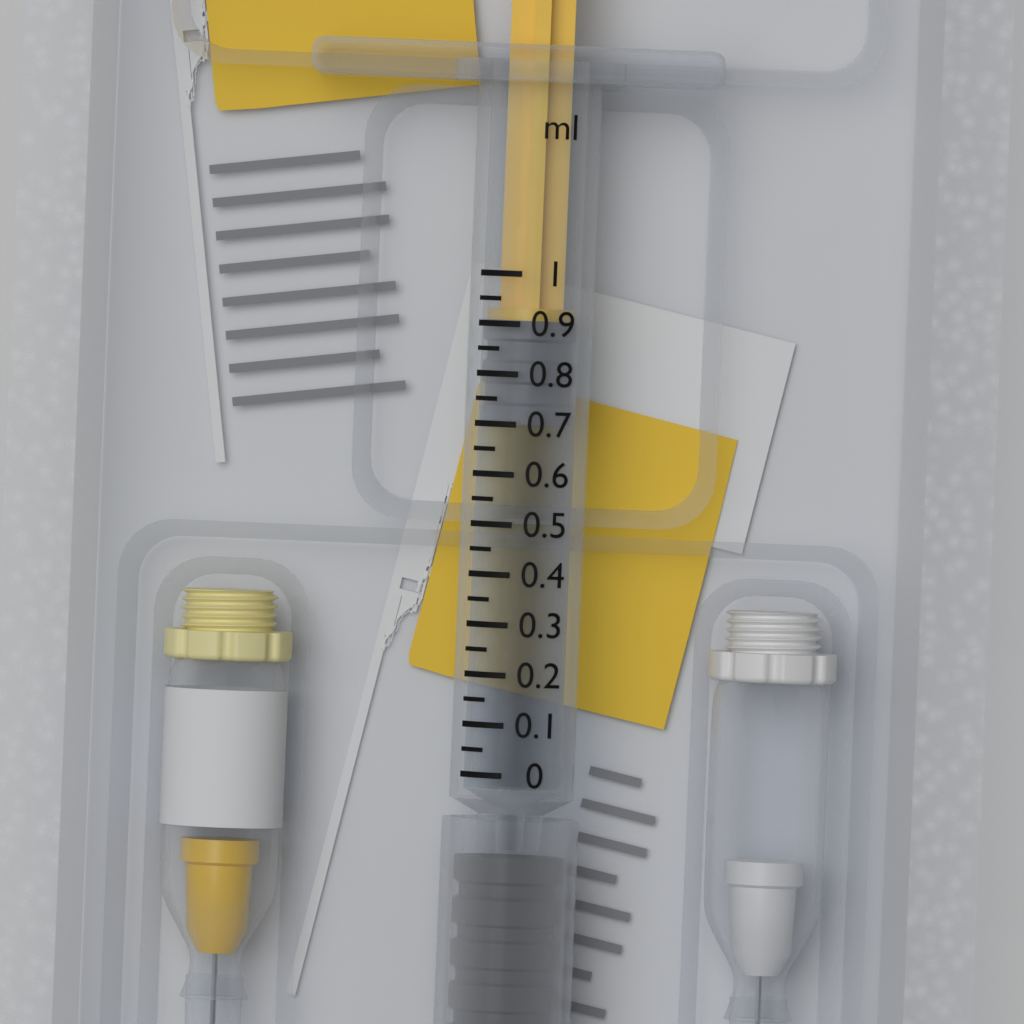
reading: 0.70 ml
